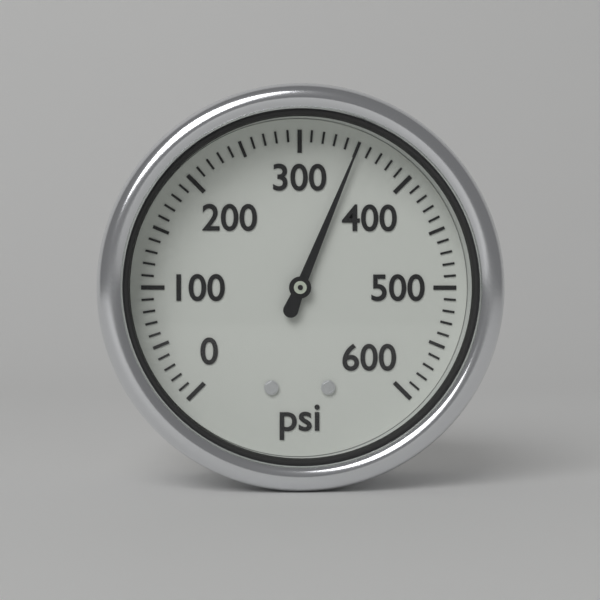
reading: 350 psi
